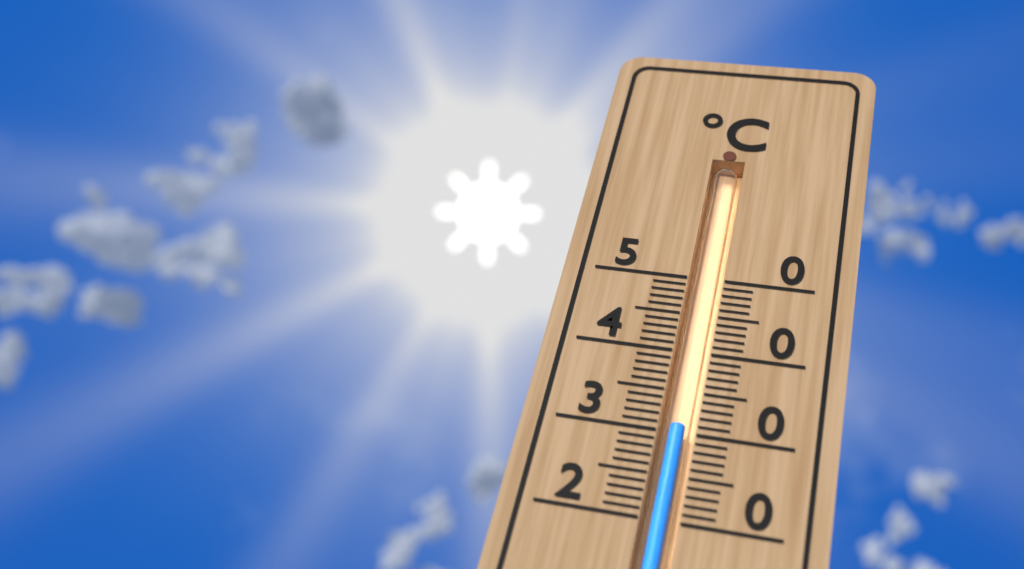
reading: 31 °C
